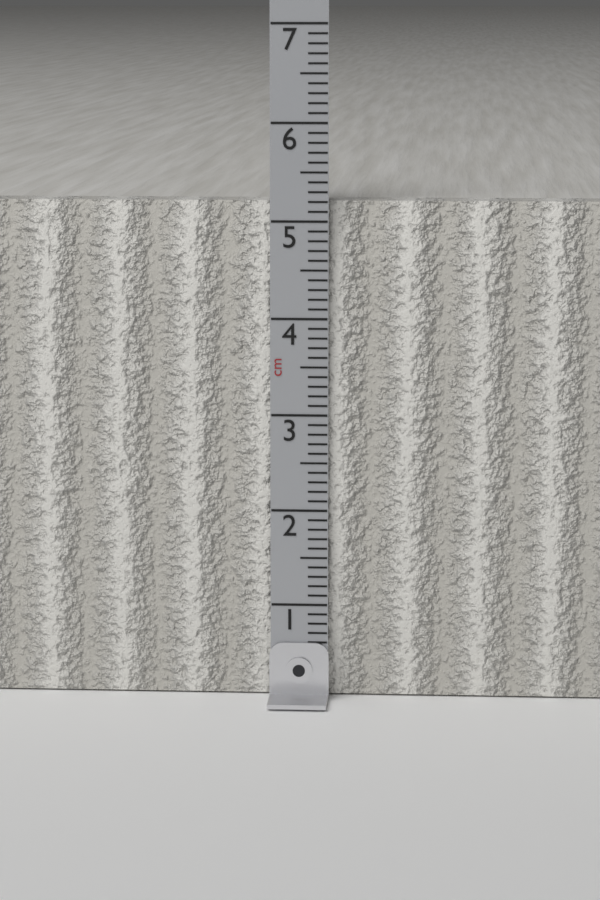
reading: 5.2 cm
